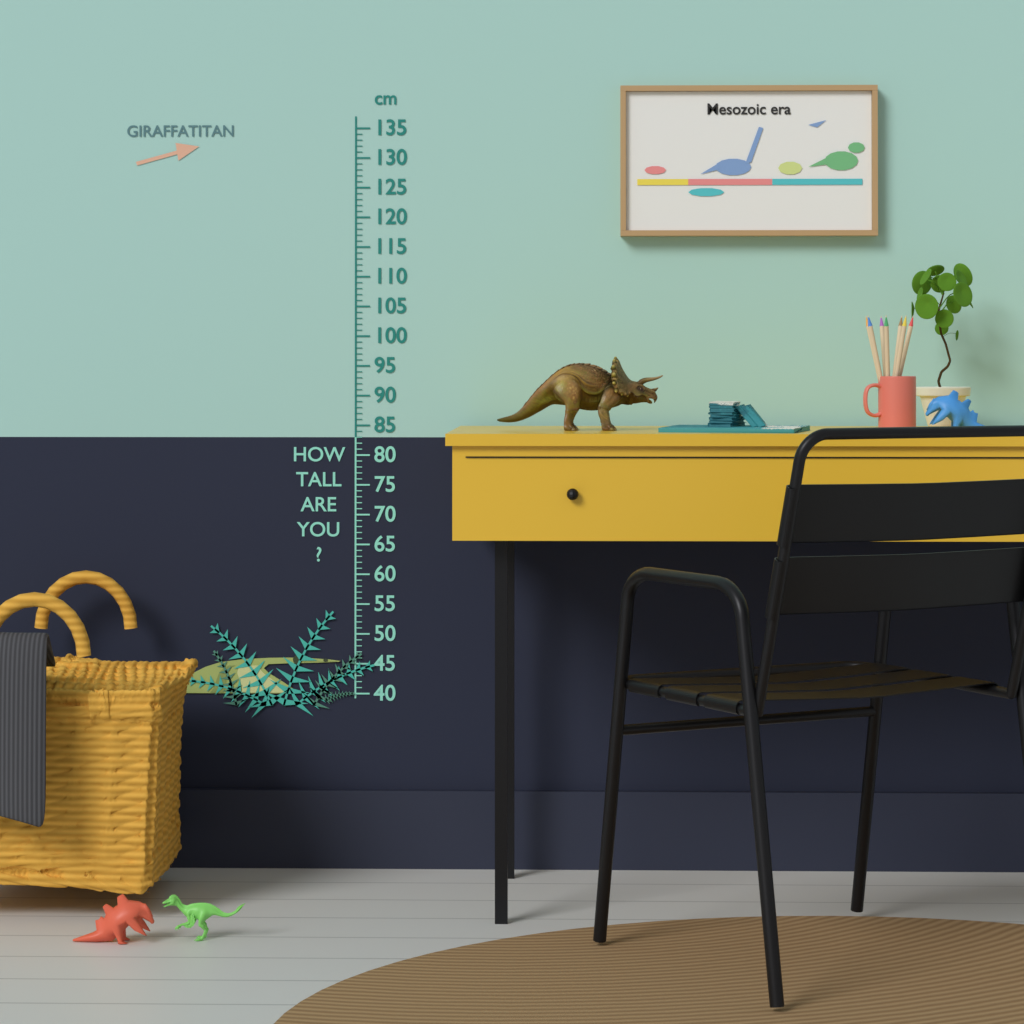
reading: 46 cm
